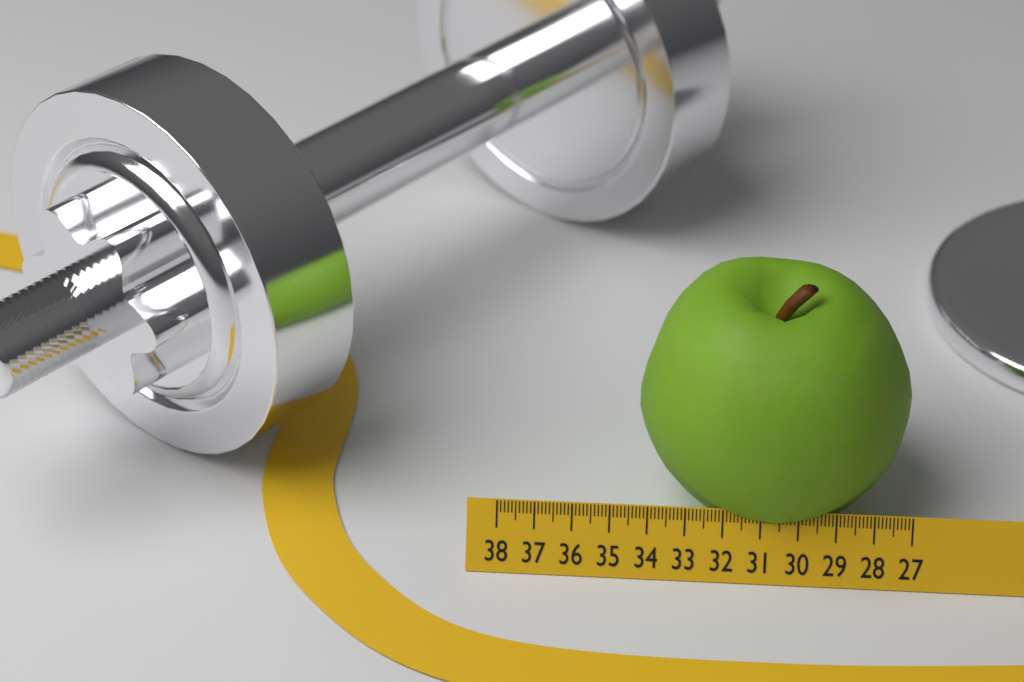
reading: 34.3 (no unit)
